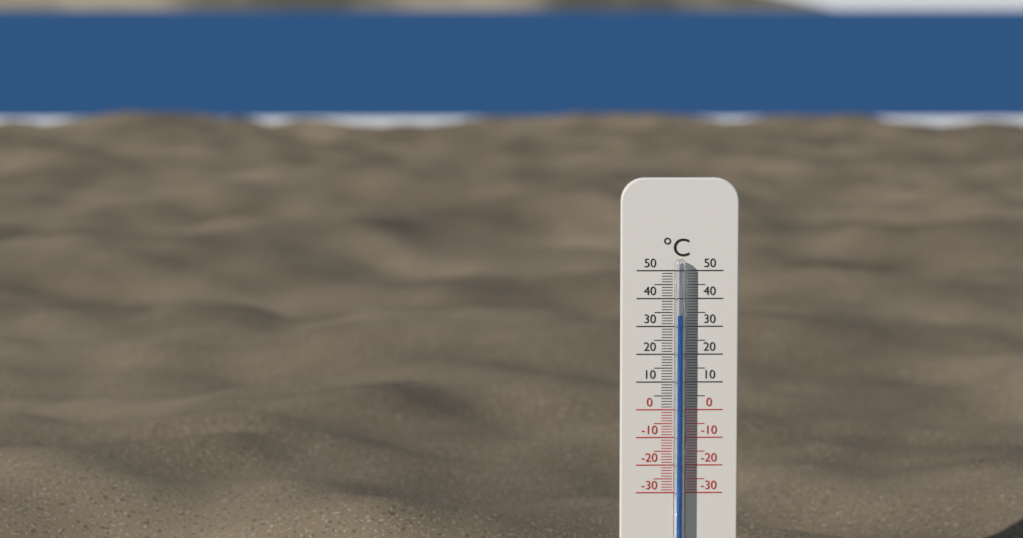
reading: 34 °C
